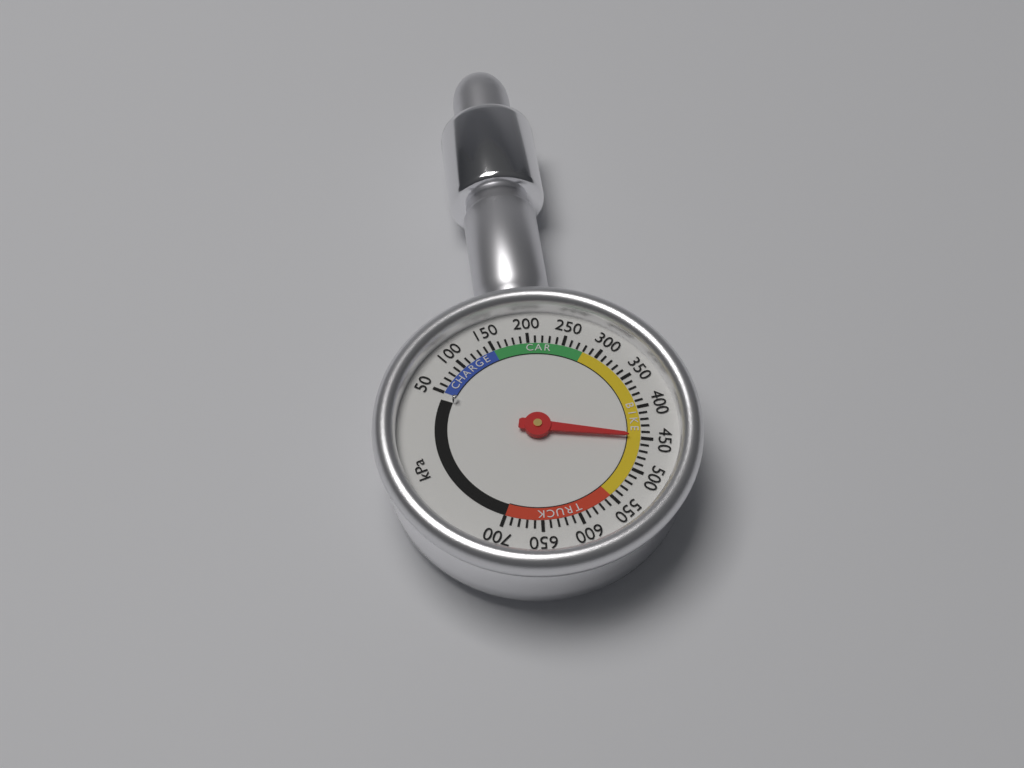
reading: 450 kPa
